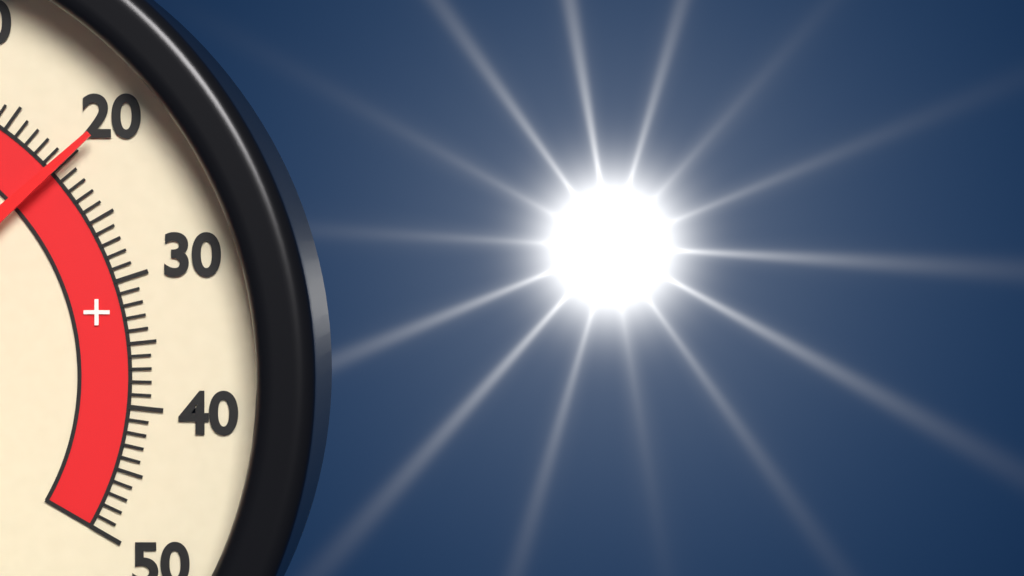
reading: 20 °C
